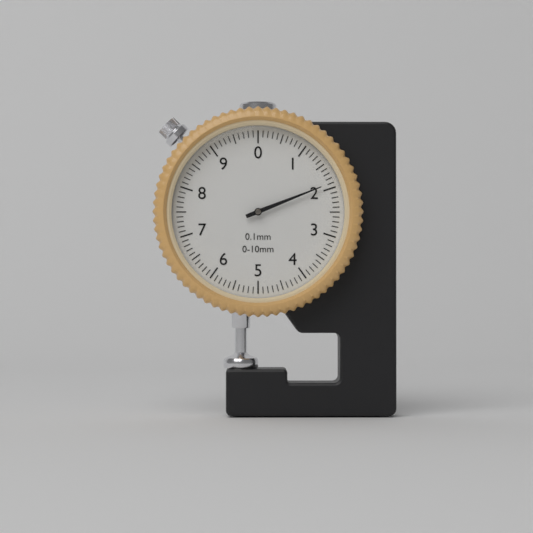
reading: 1.9 mm
